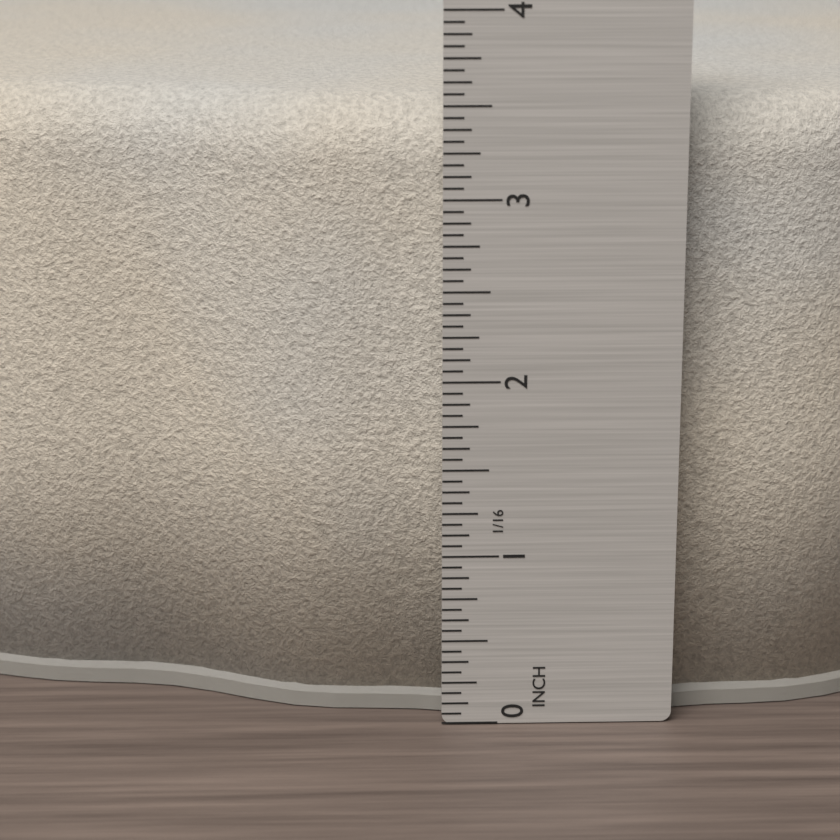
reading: 3.5000 in
